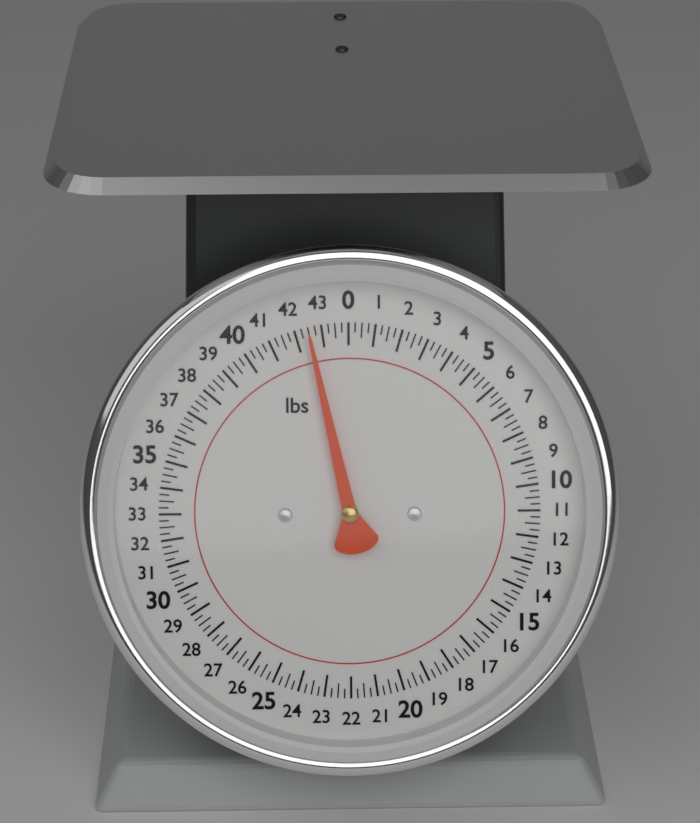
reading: 42.50 lbs
